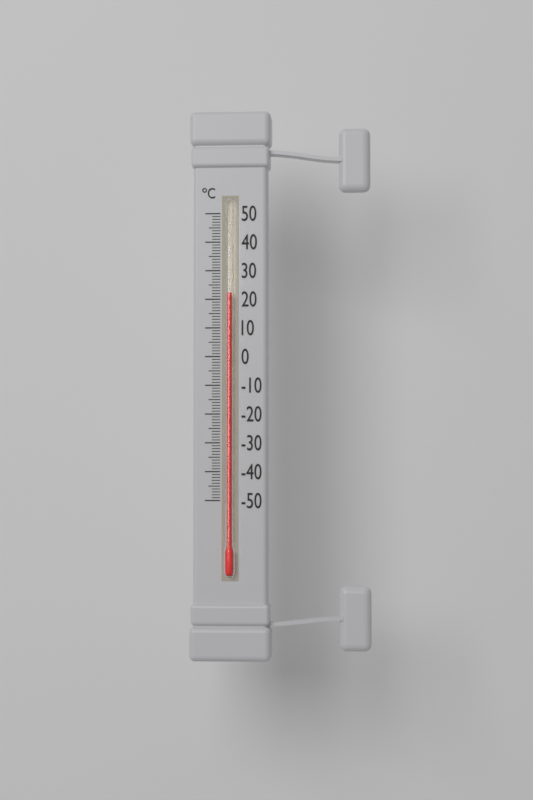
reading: 22 °C
